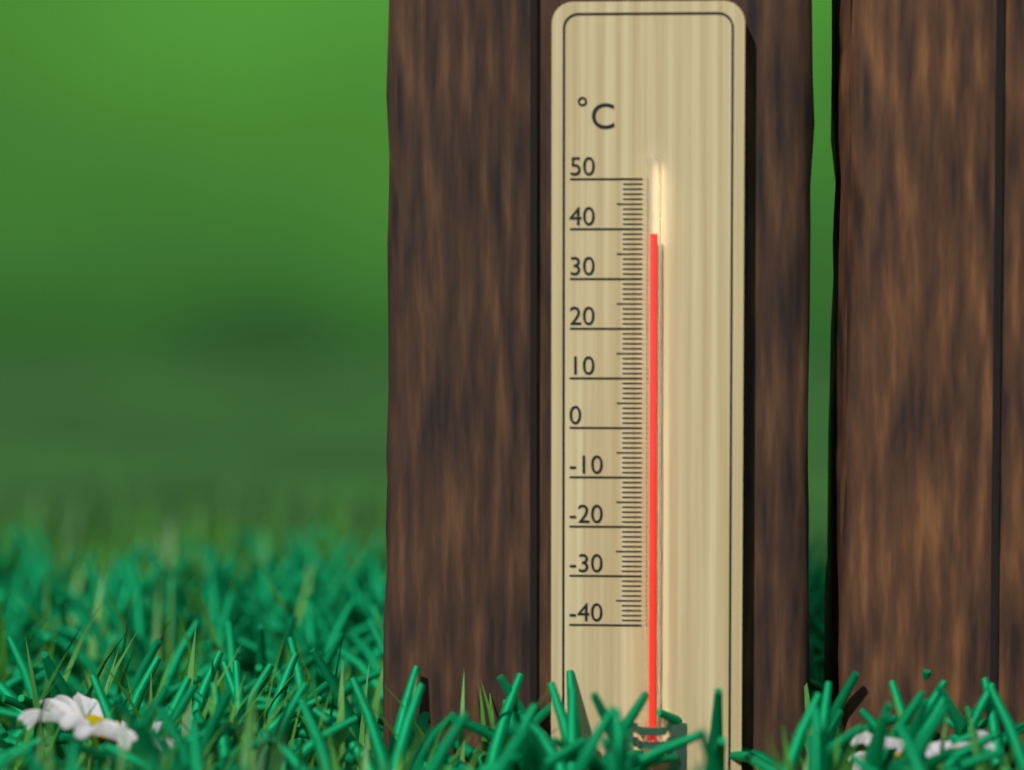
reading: 39 °C
